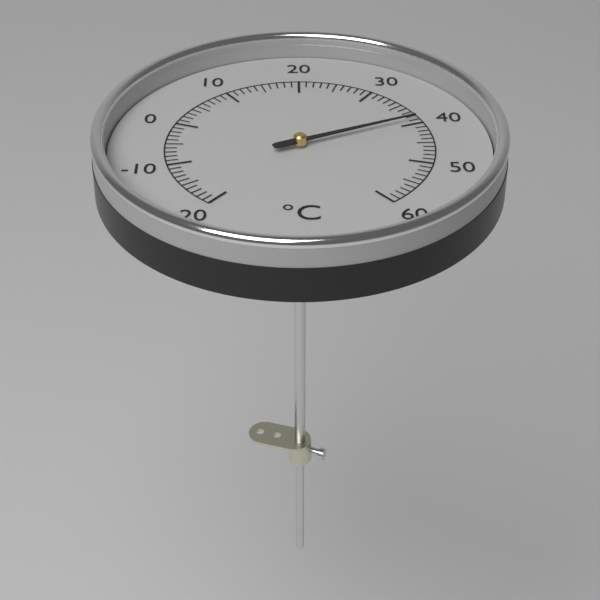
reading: 39 °C
